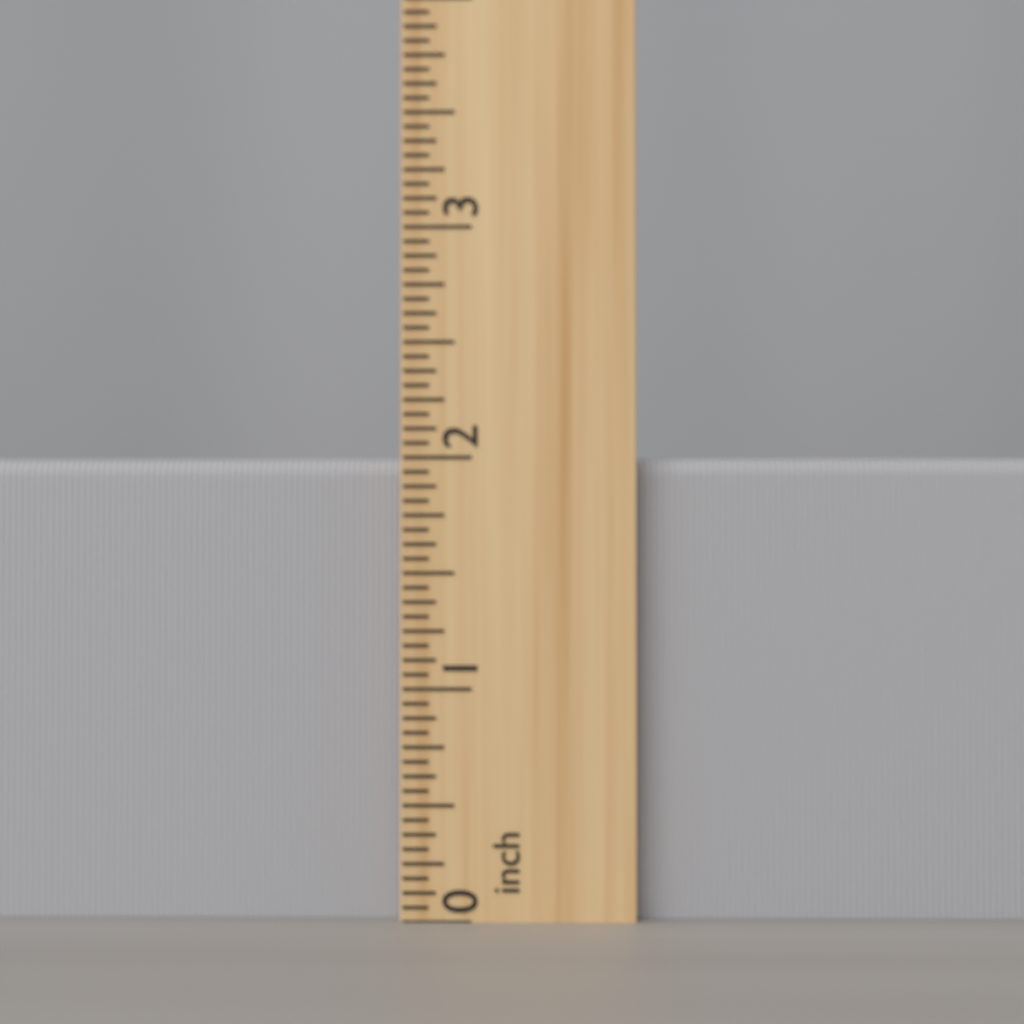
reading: 2.0000 inch
